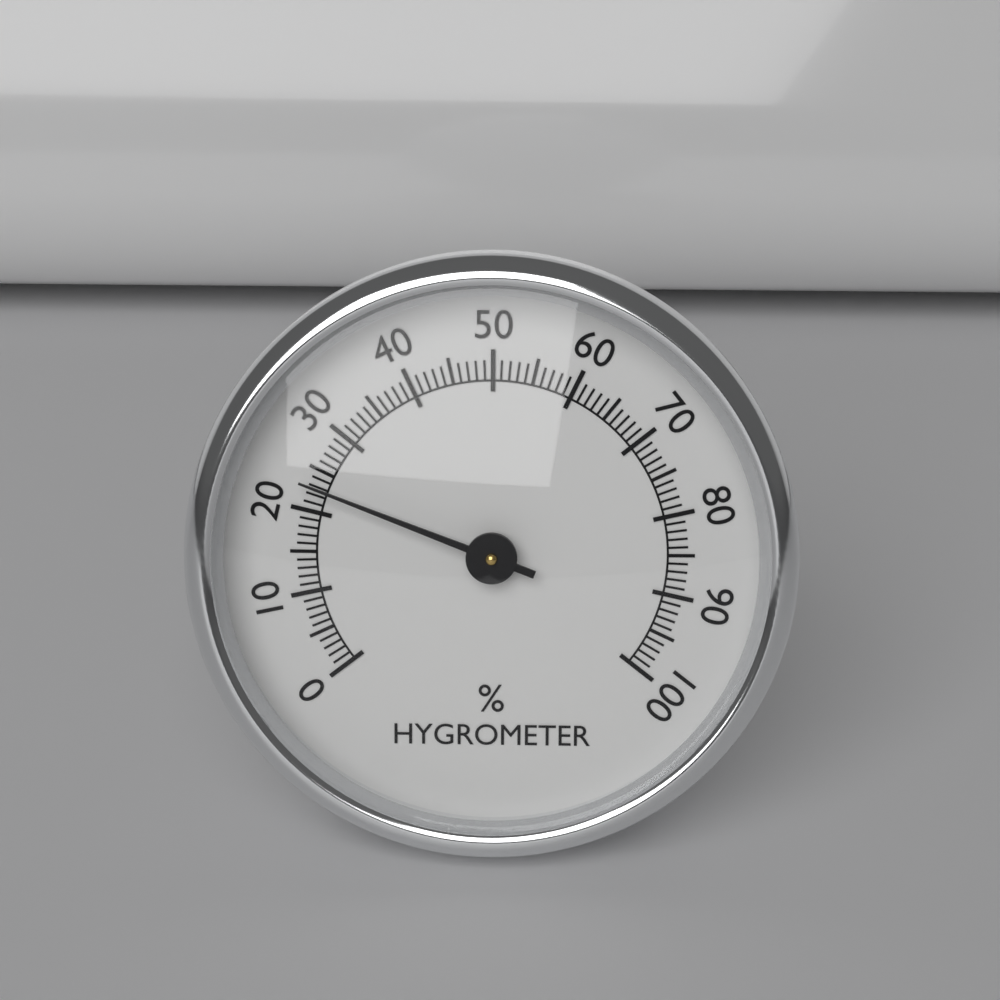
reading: 23 %
